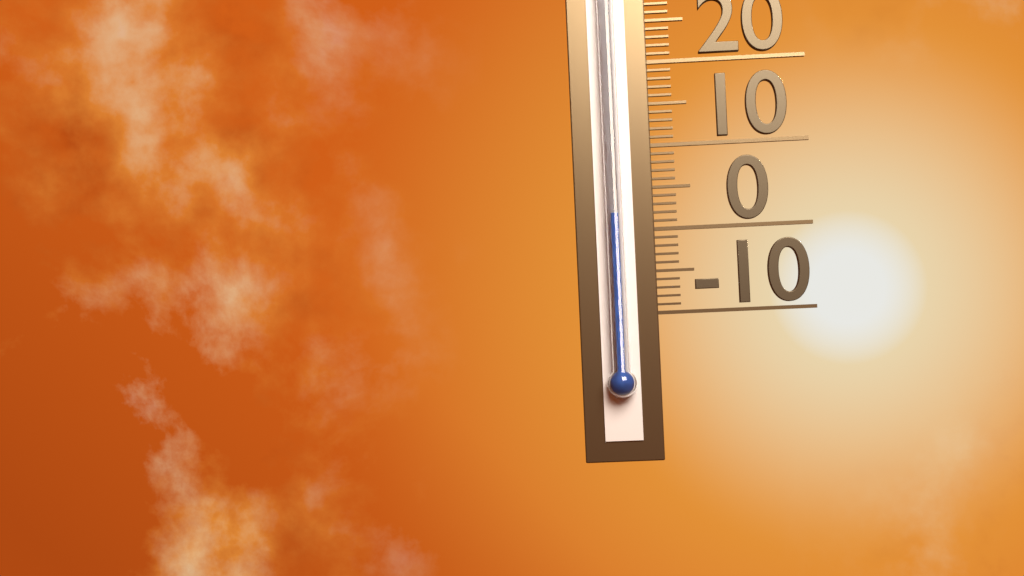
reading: 2 (no unit)
